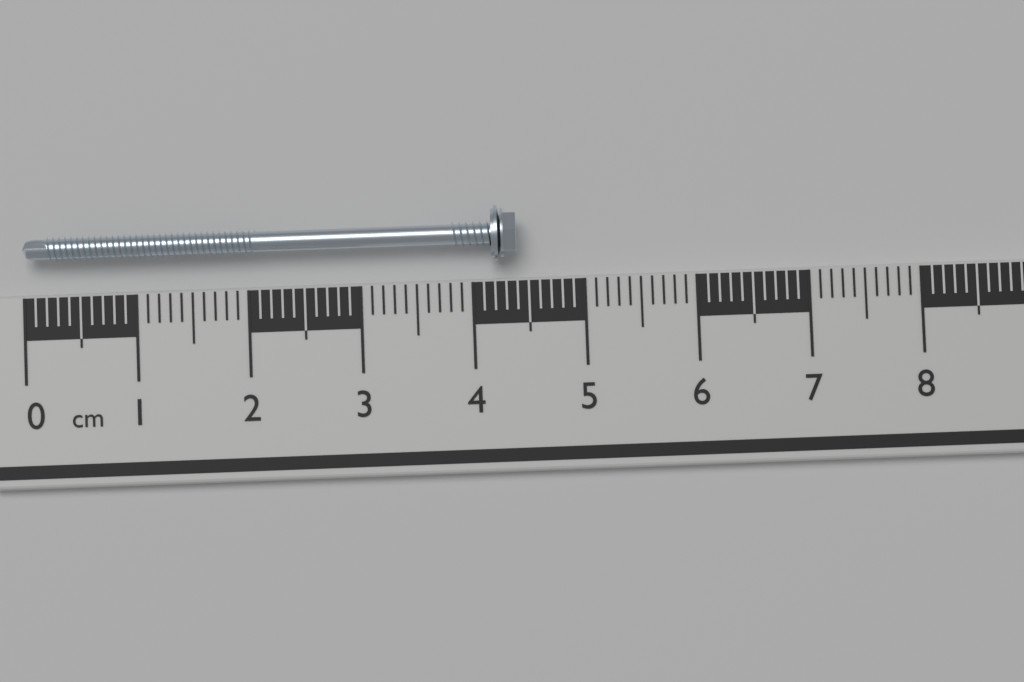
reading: 4.4 cm
